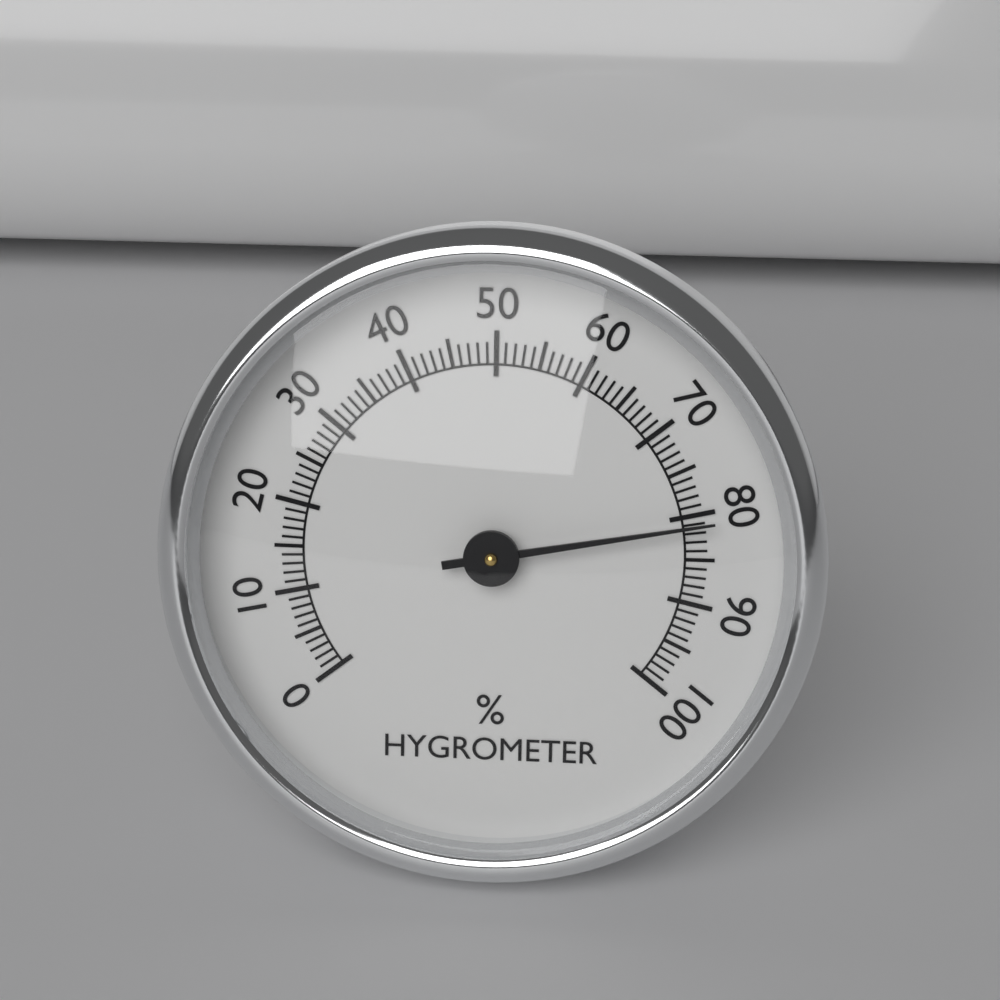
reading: 81 %
